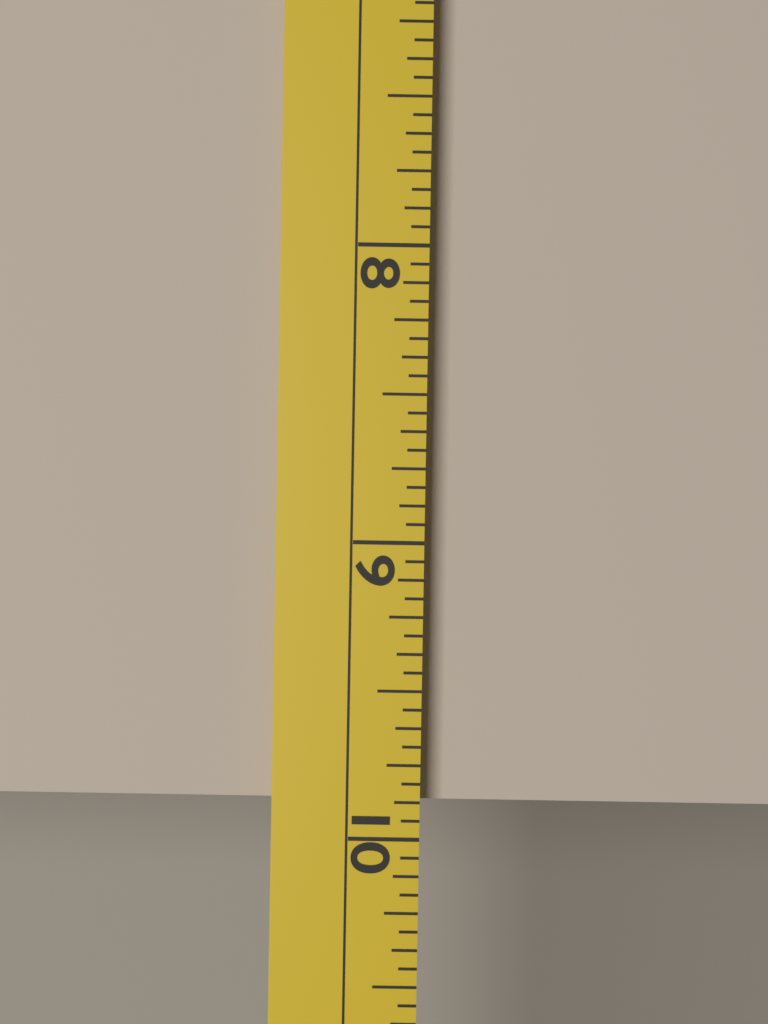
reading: 9.8750 (no unit)
